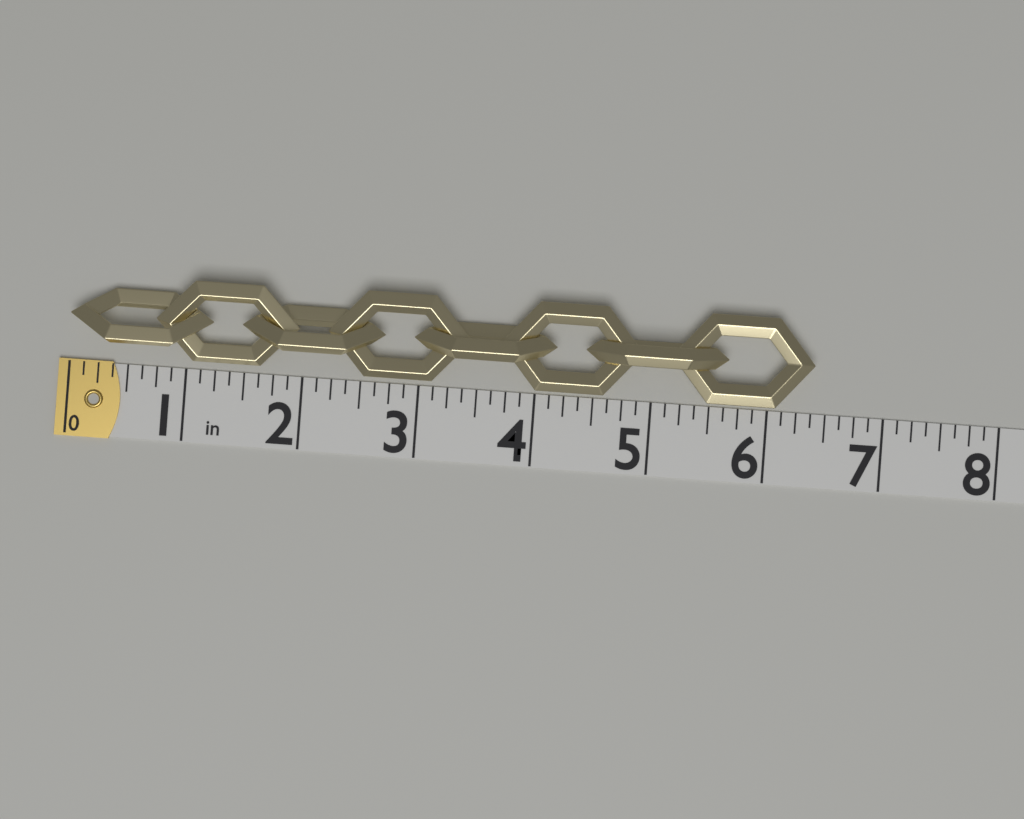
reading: 6.375 in
